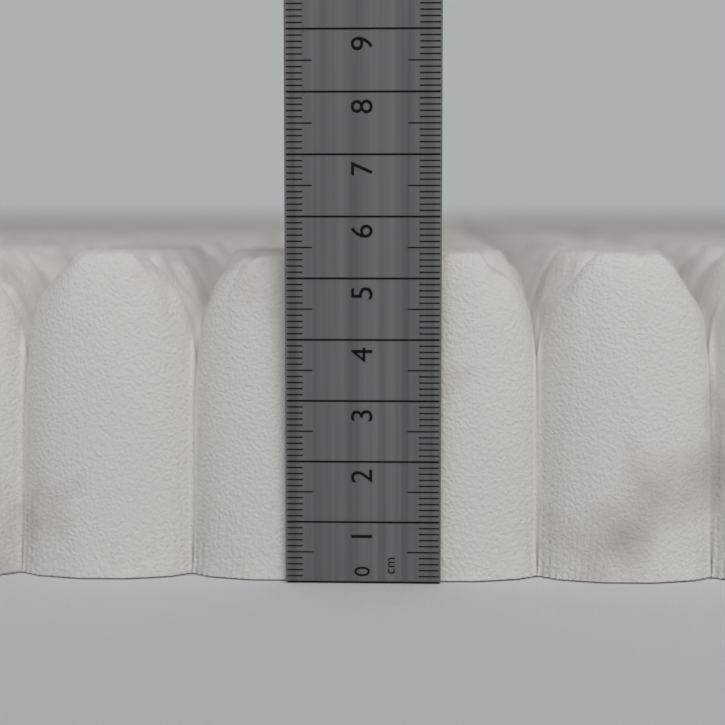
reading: 5.4 cm
